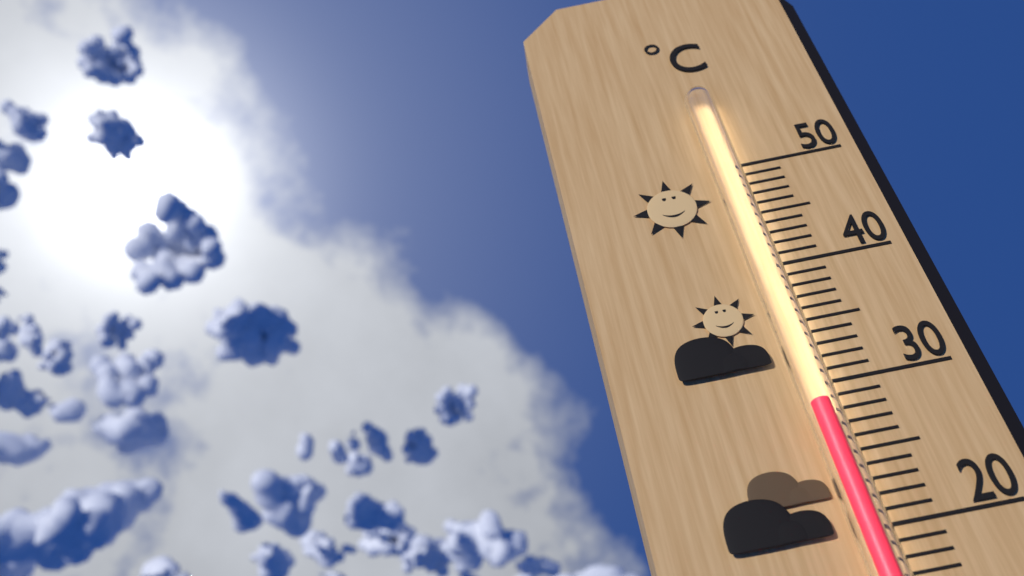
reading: 28 °C
